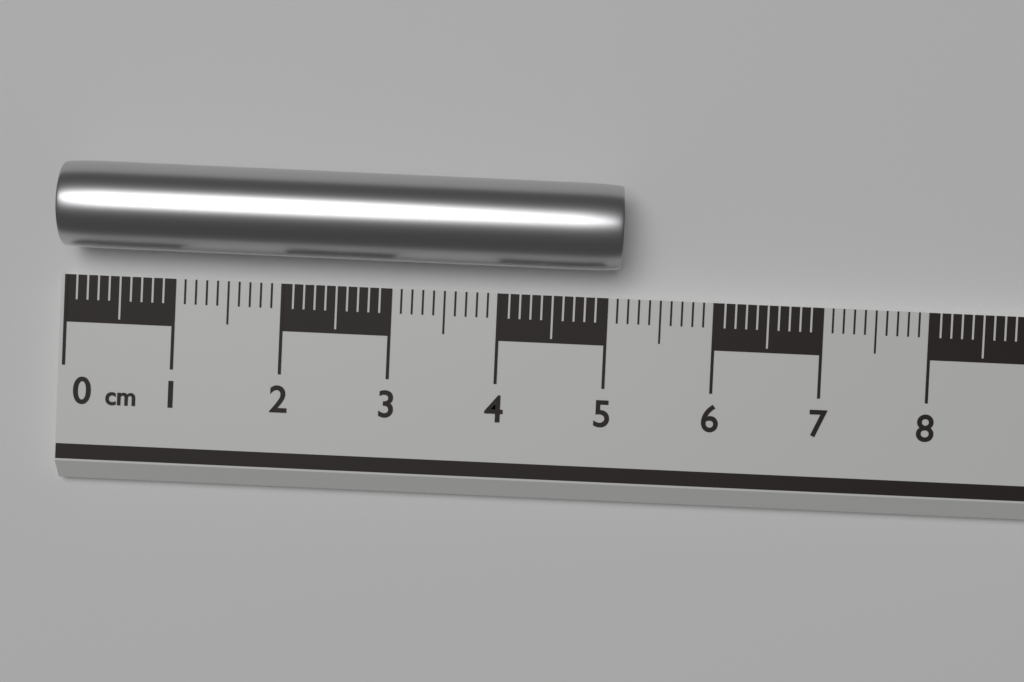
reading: 5.1 cm
